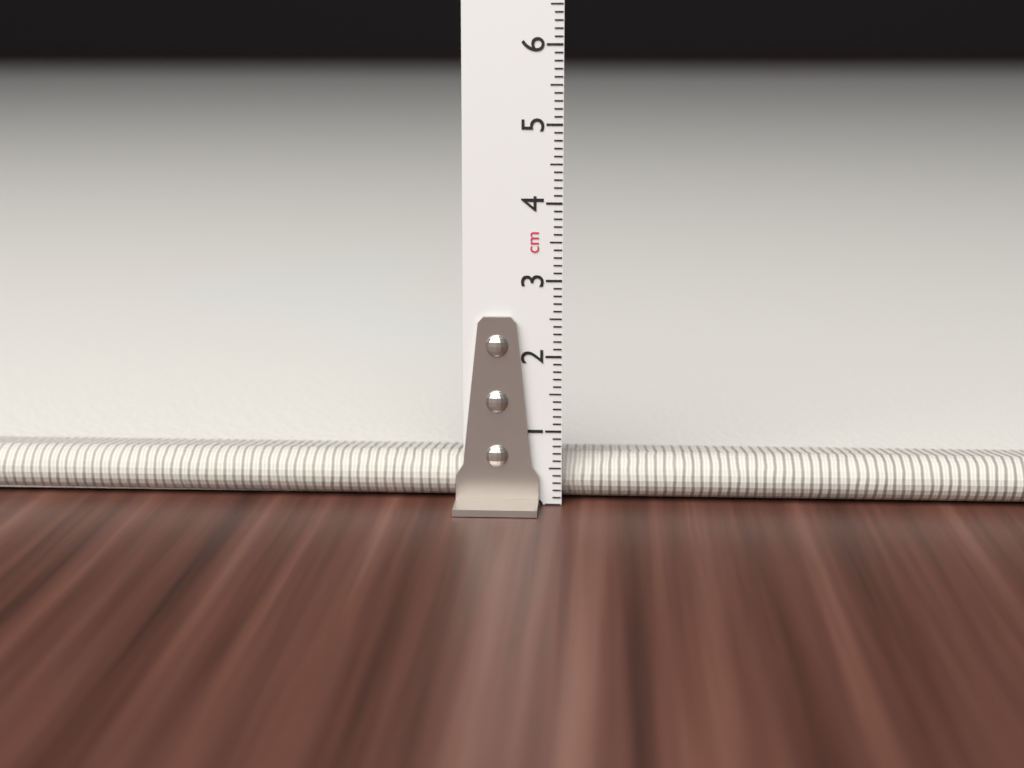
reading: 0.6 cm
